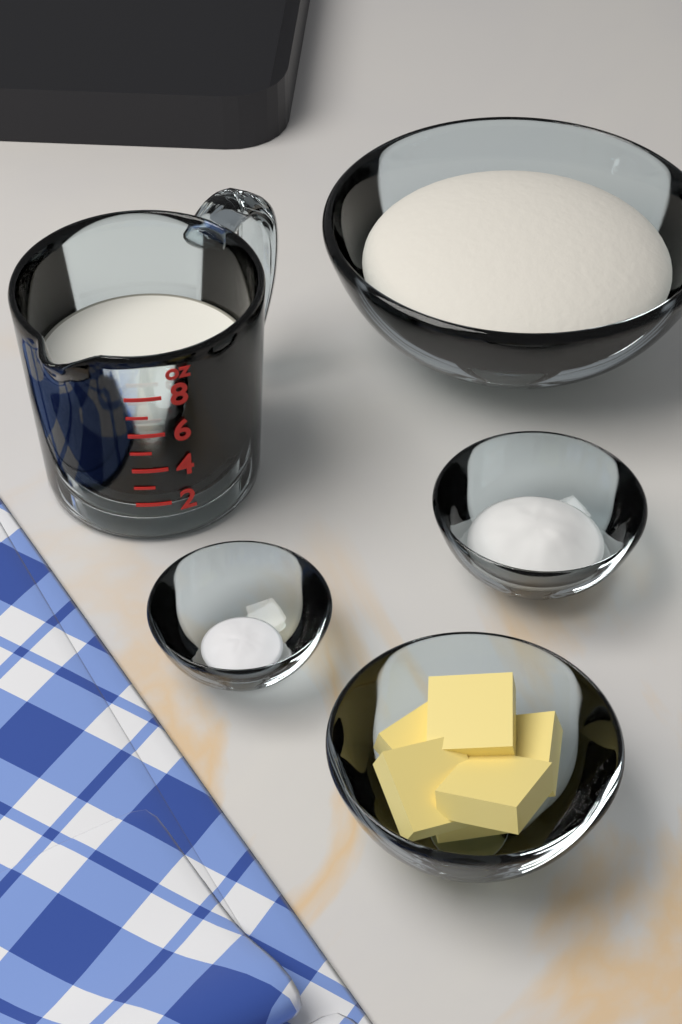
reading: 6 oz
